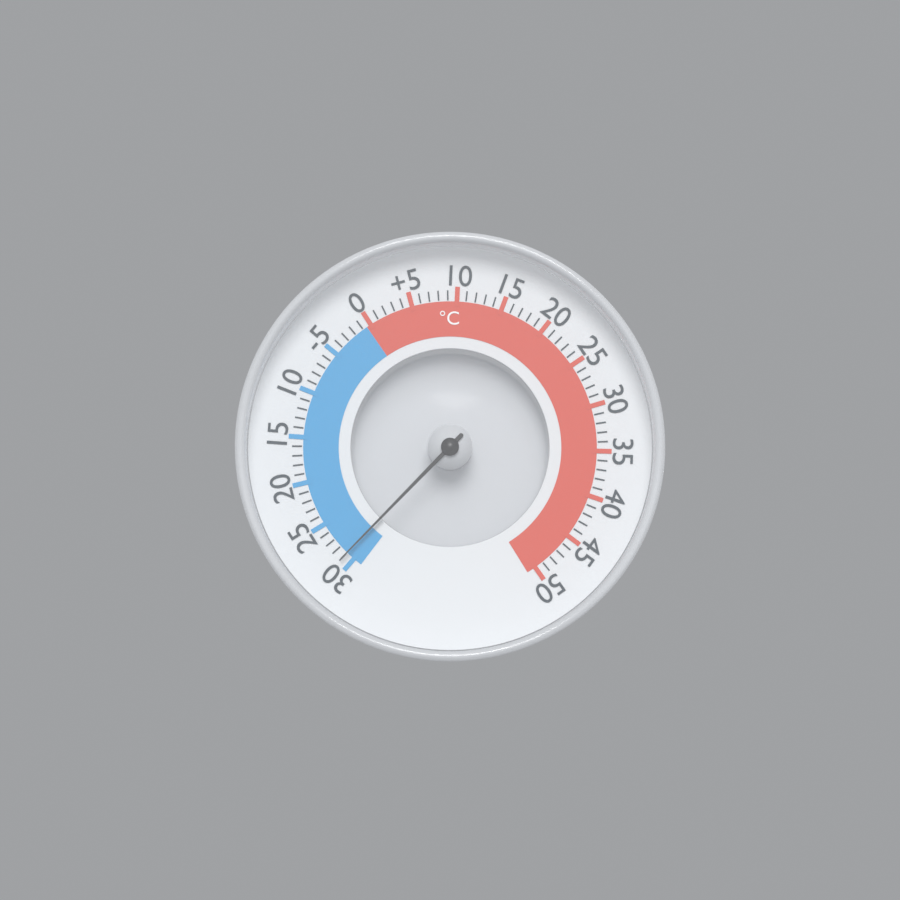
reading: -29 °C
